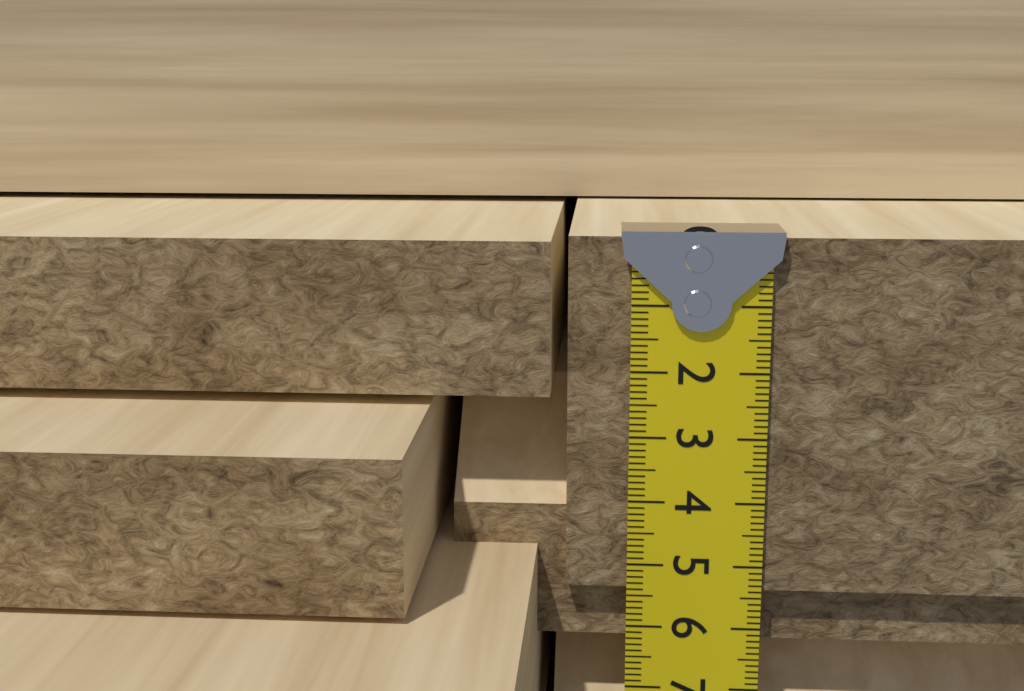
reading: 5.4 cm
